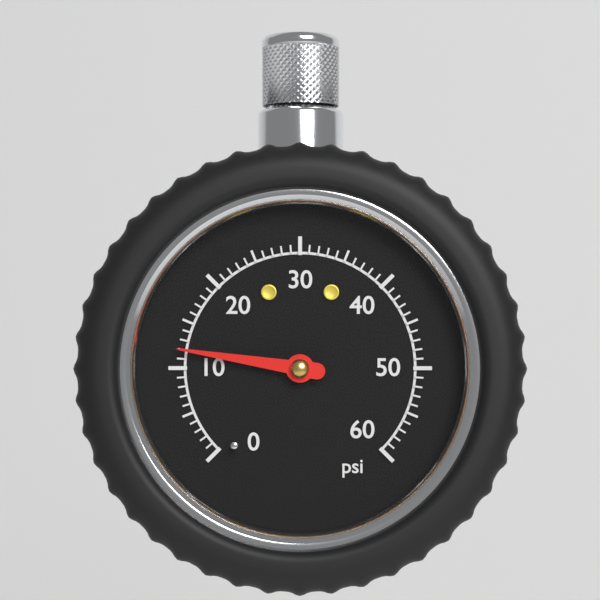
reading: 12 psi
